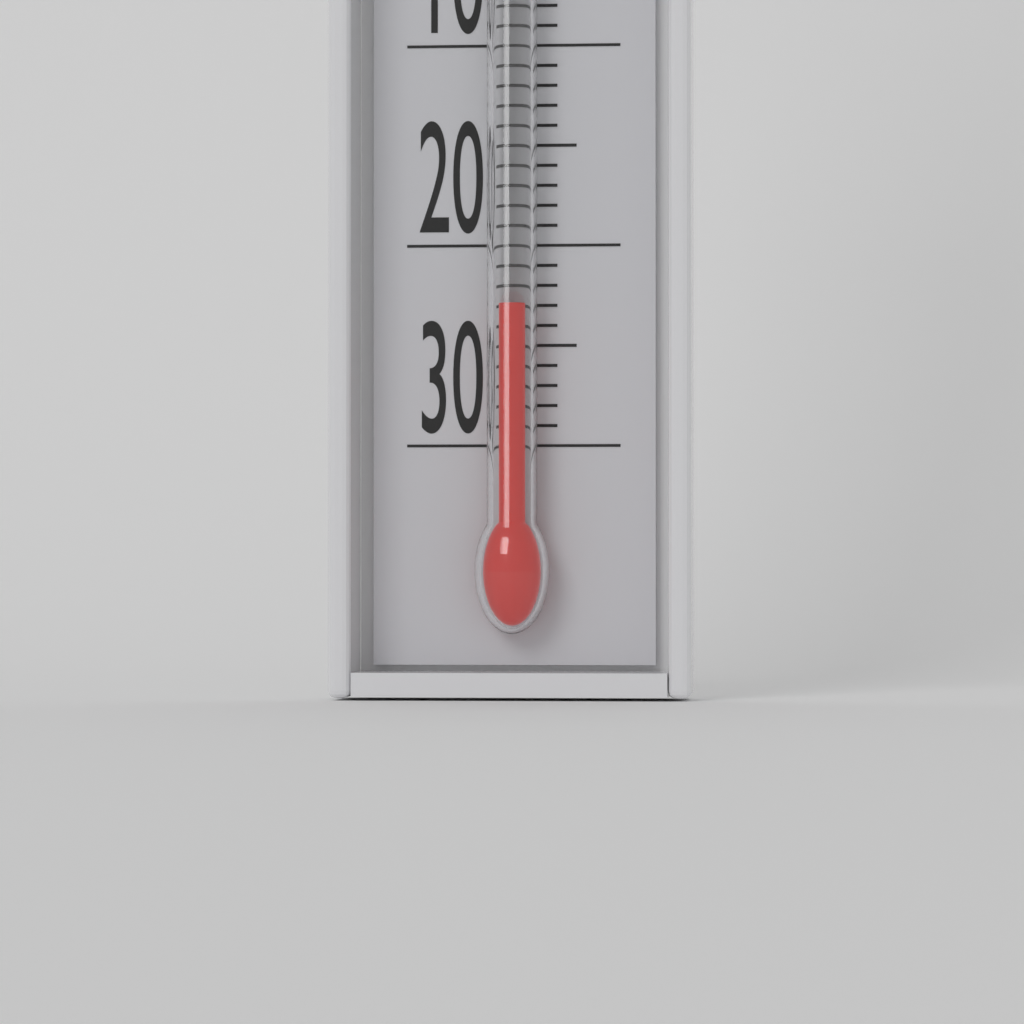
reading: -23 °C
